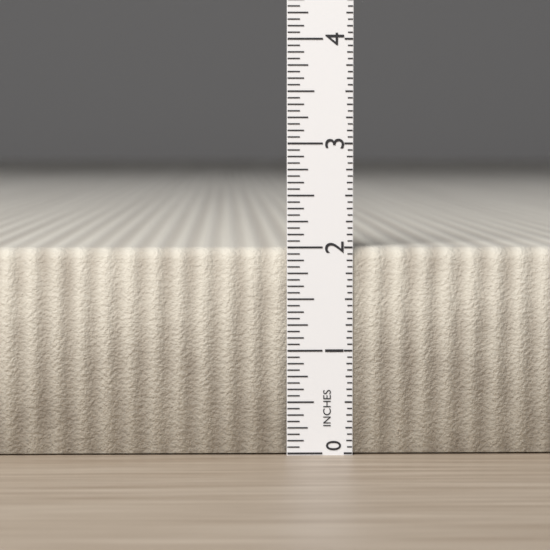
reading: 2.0000 in
